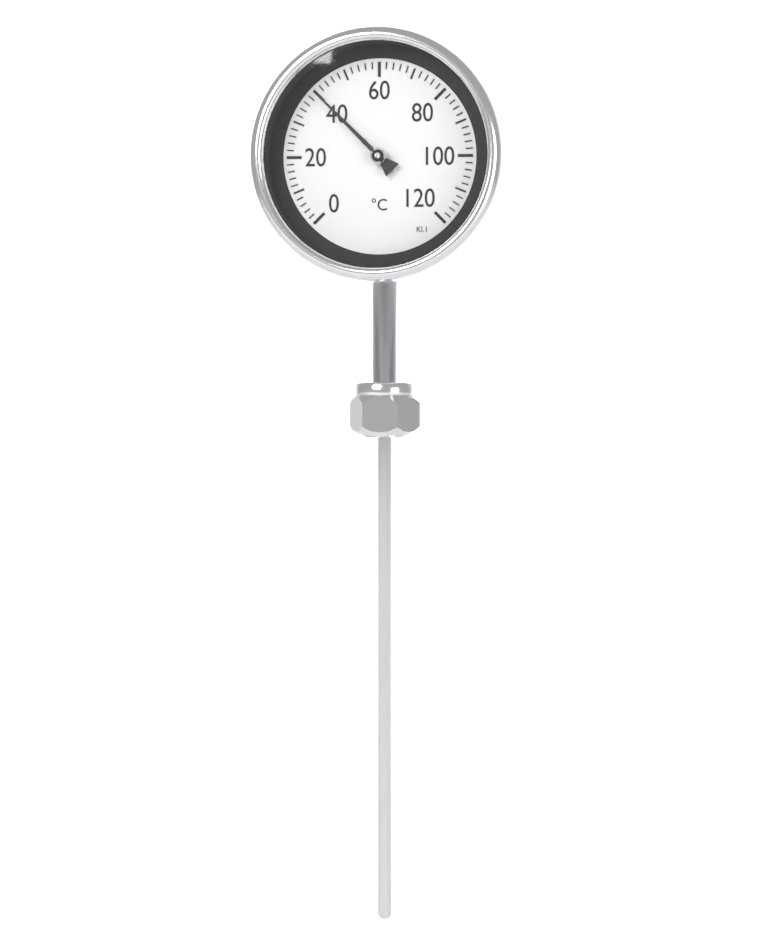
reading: 40 °C
